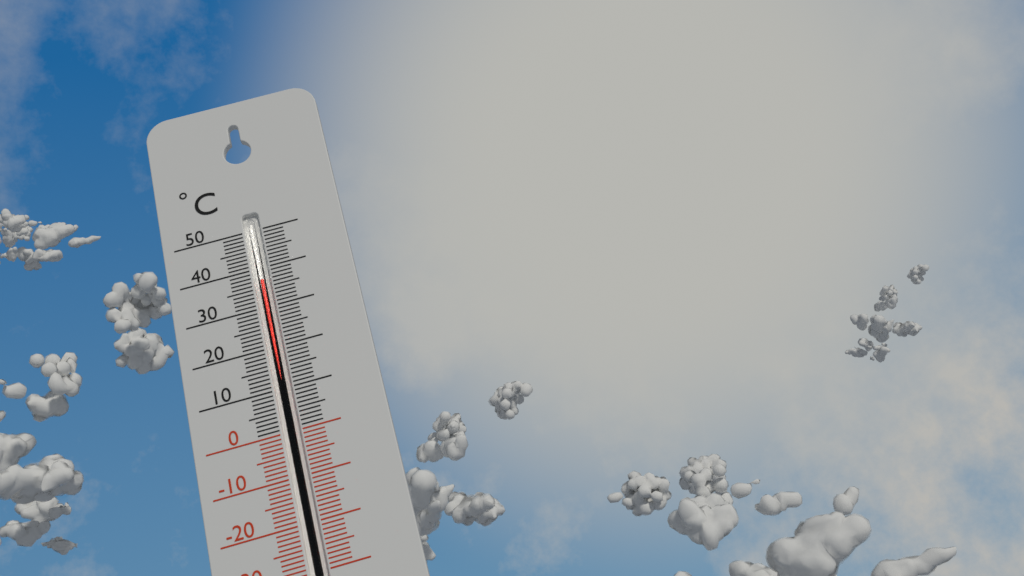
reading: 37 °C
